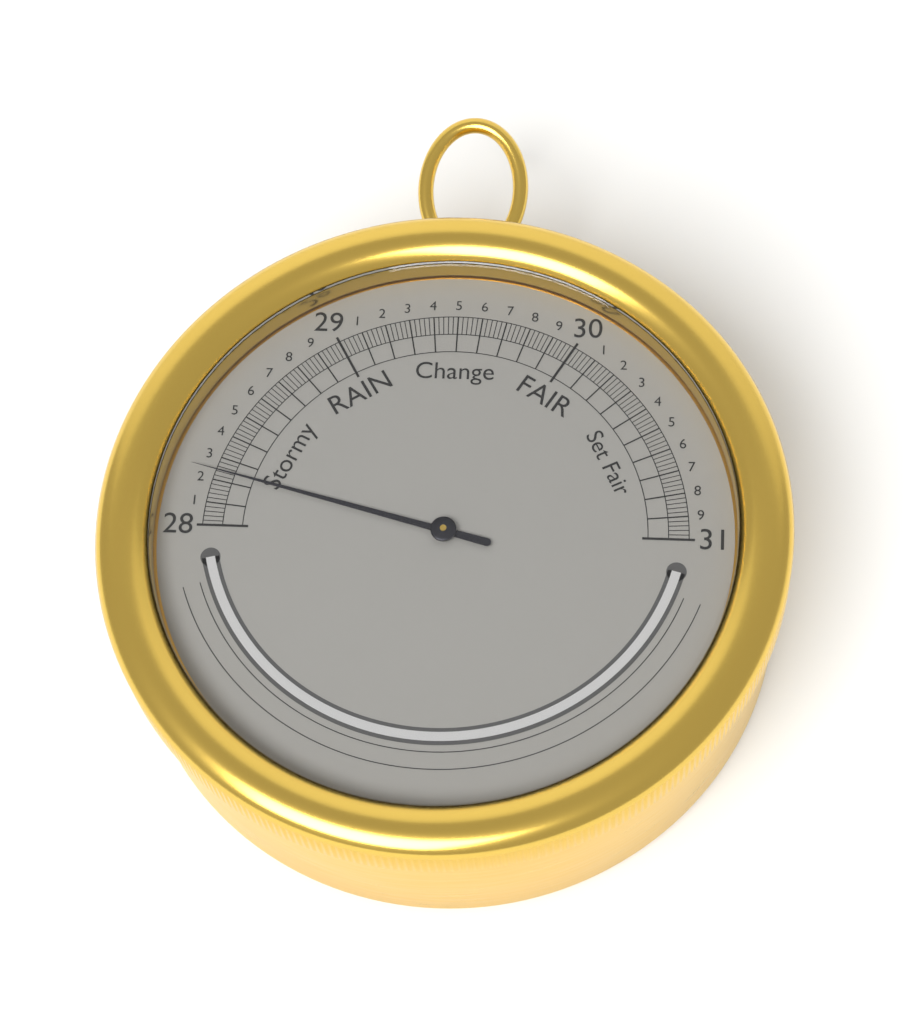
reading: 28.24 inHg
